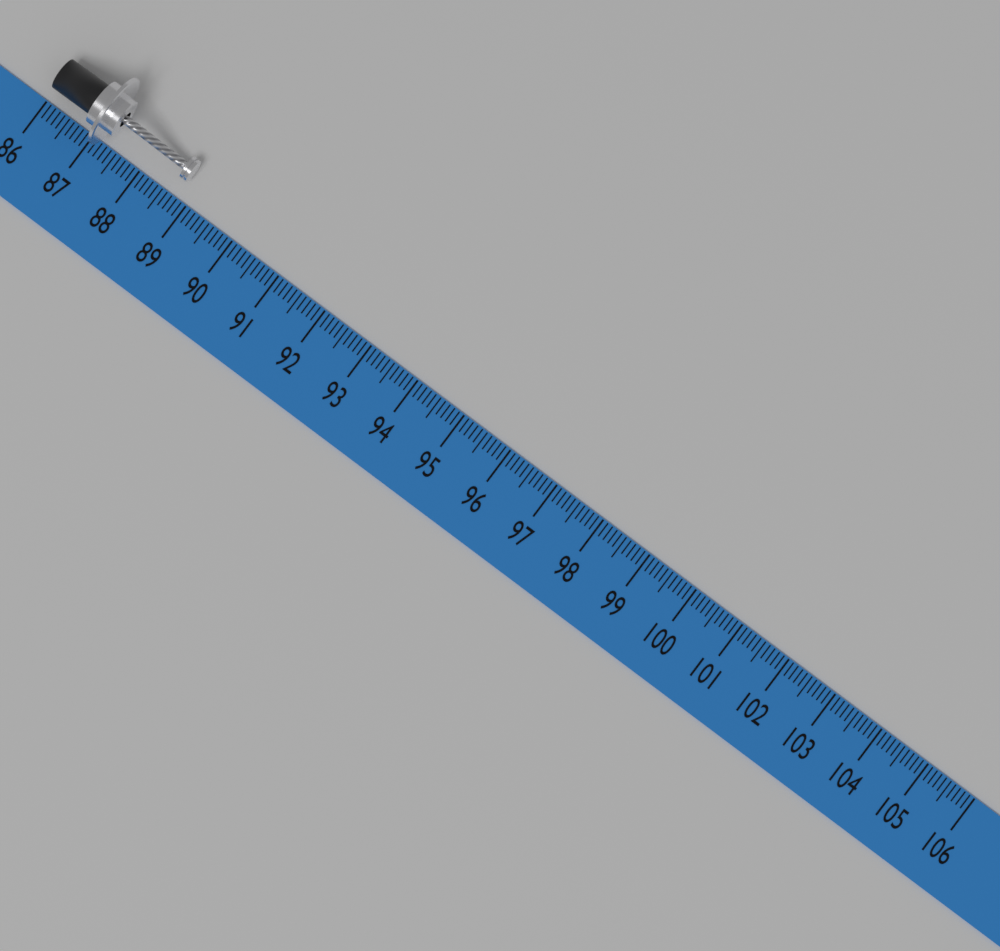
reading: 88.8 (no unit)
